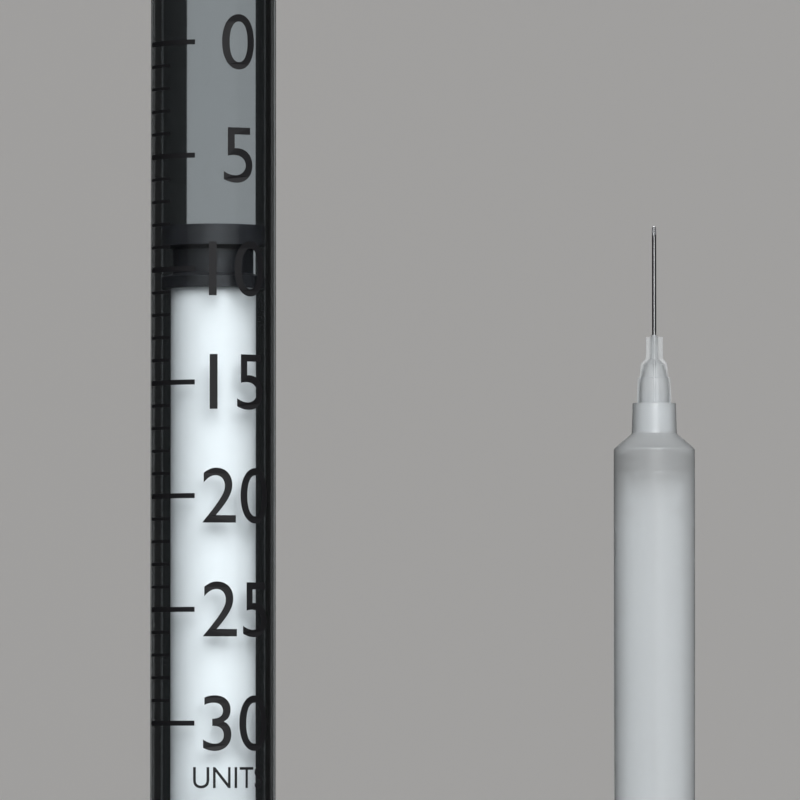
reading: 8 units
